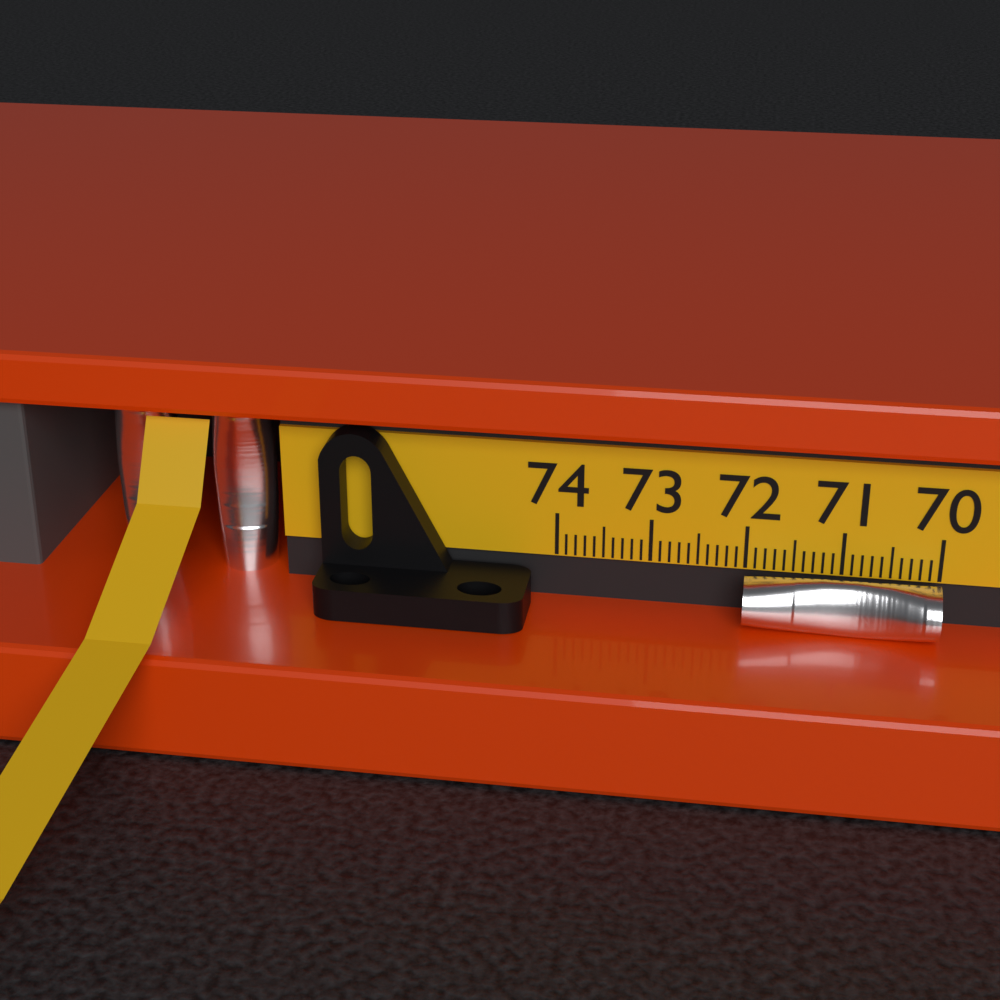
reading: 72.0 (no unit)
